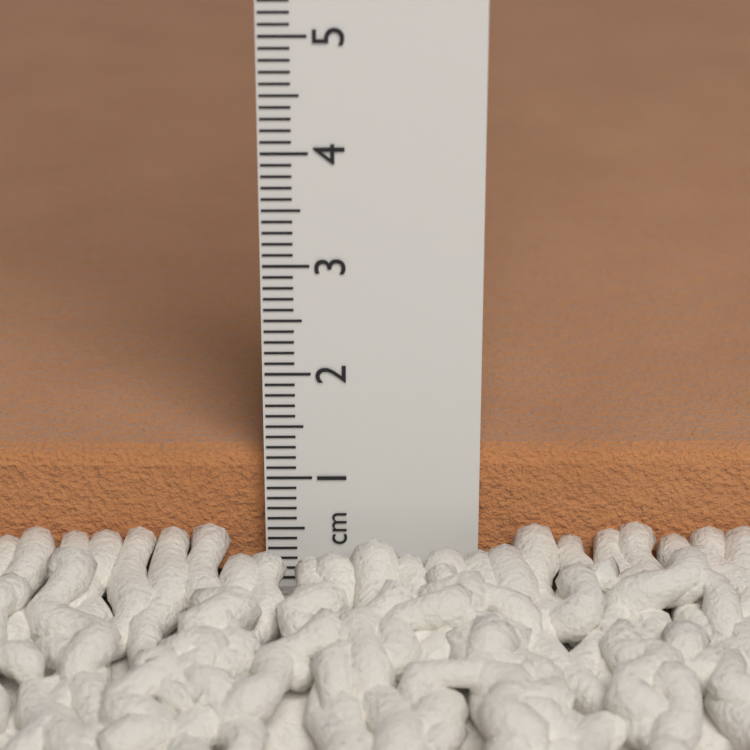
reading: 1.2 cm
